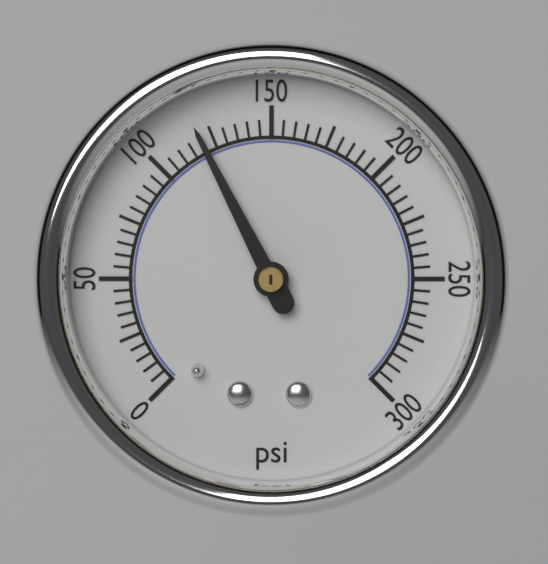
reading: 120 psi
